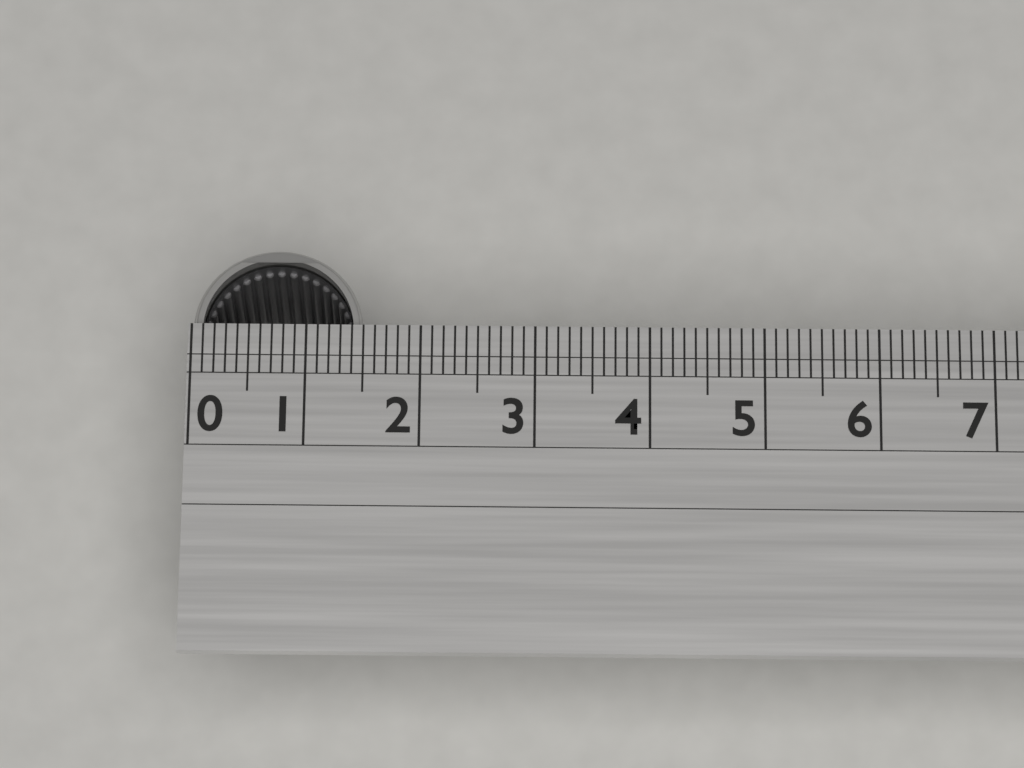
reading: 1.5 (no unit)
